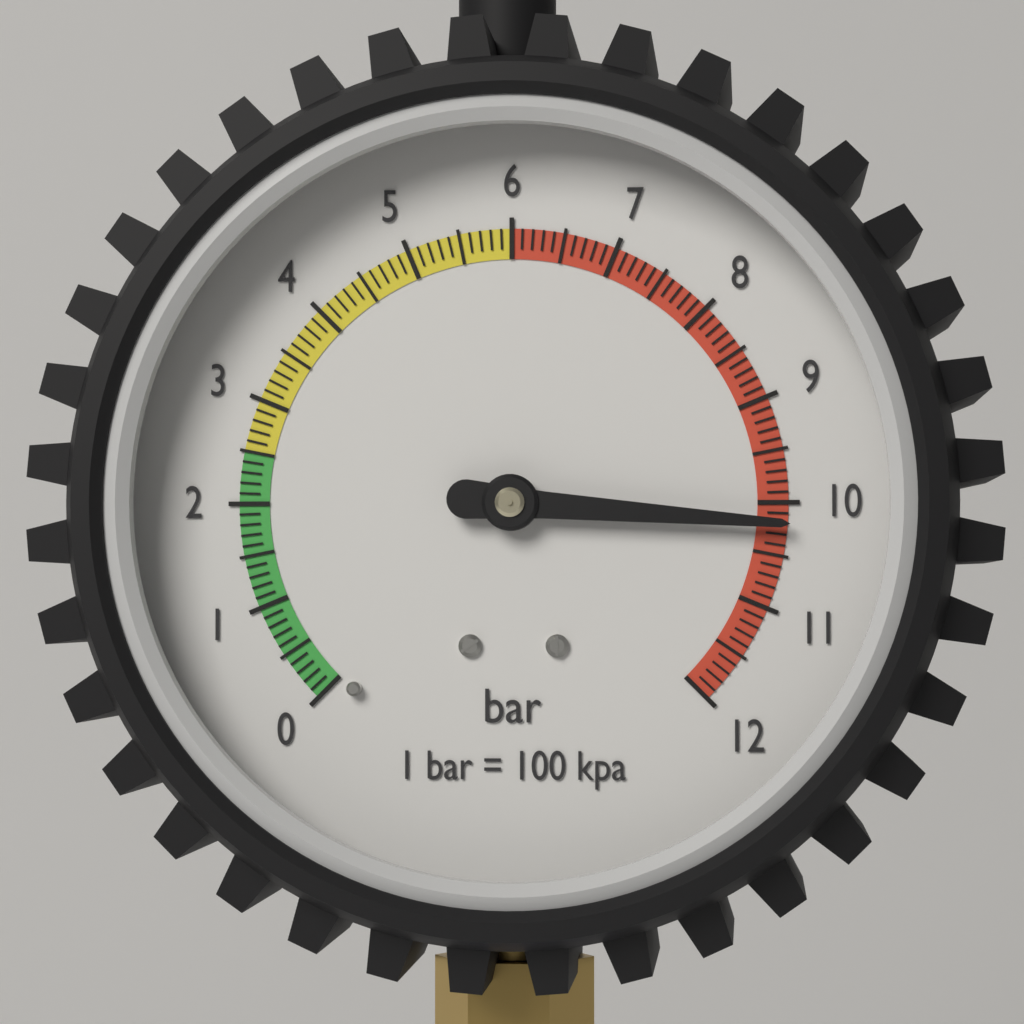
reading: 10.2 bar
